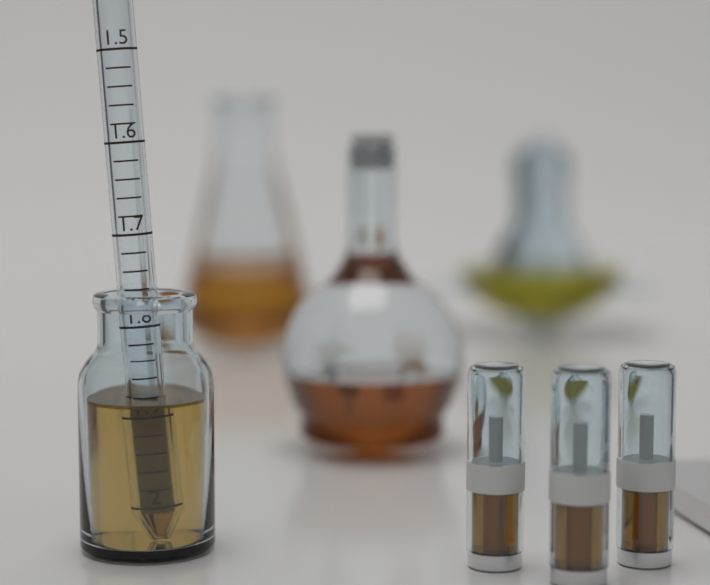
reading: 1.88 (no unit)
